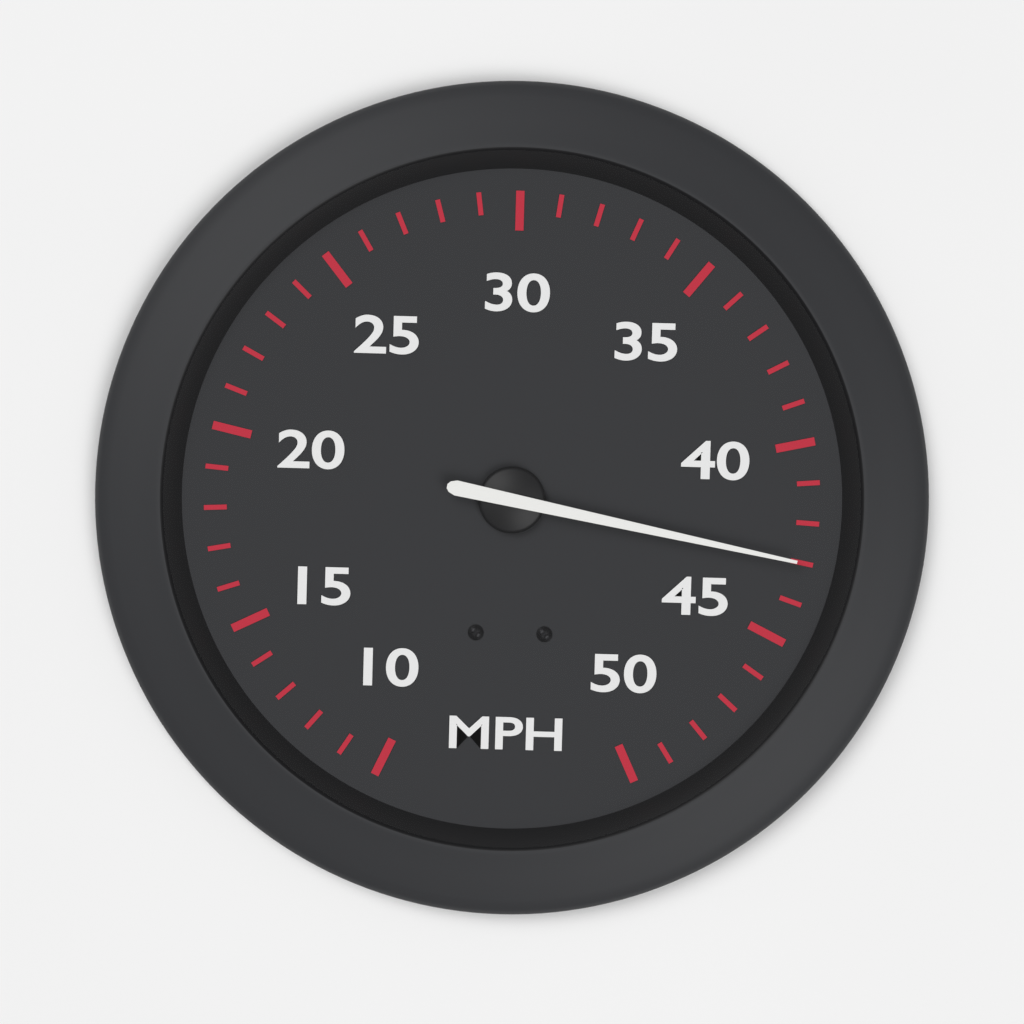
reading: 43 MPH
